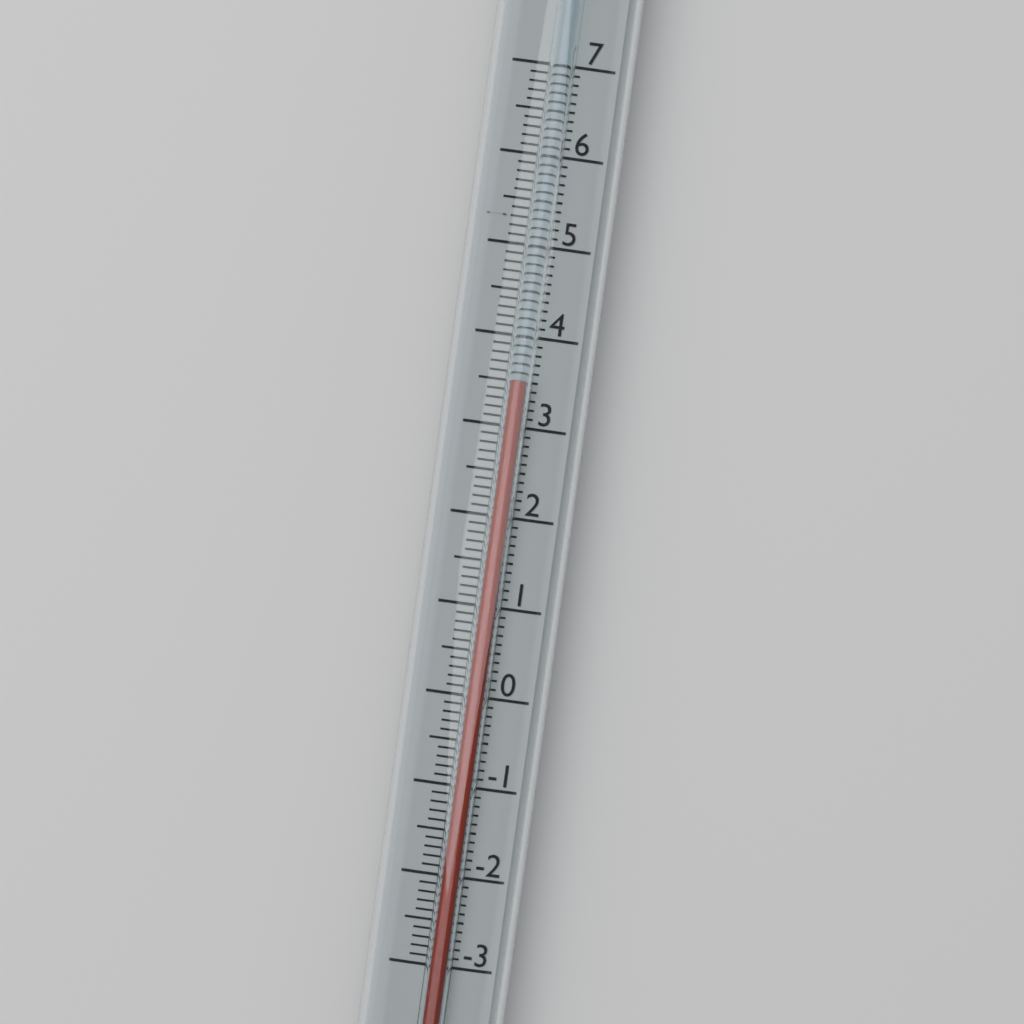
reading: 3.5 (no unit)
